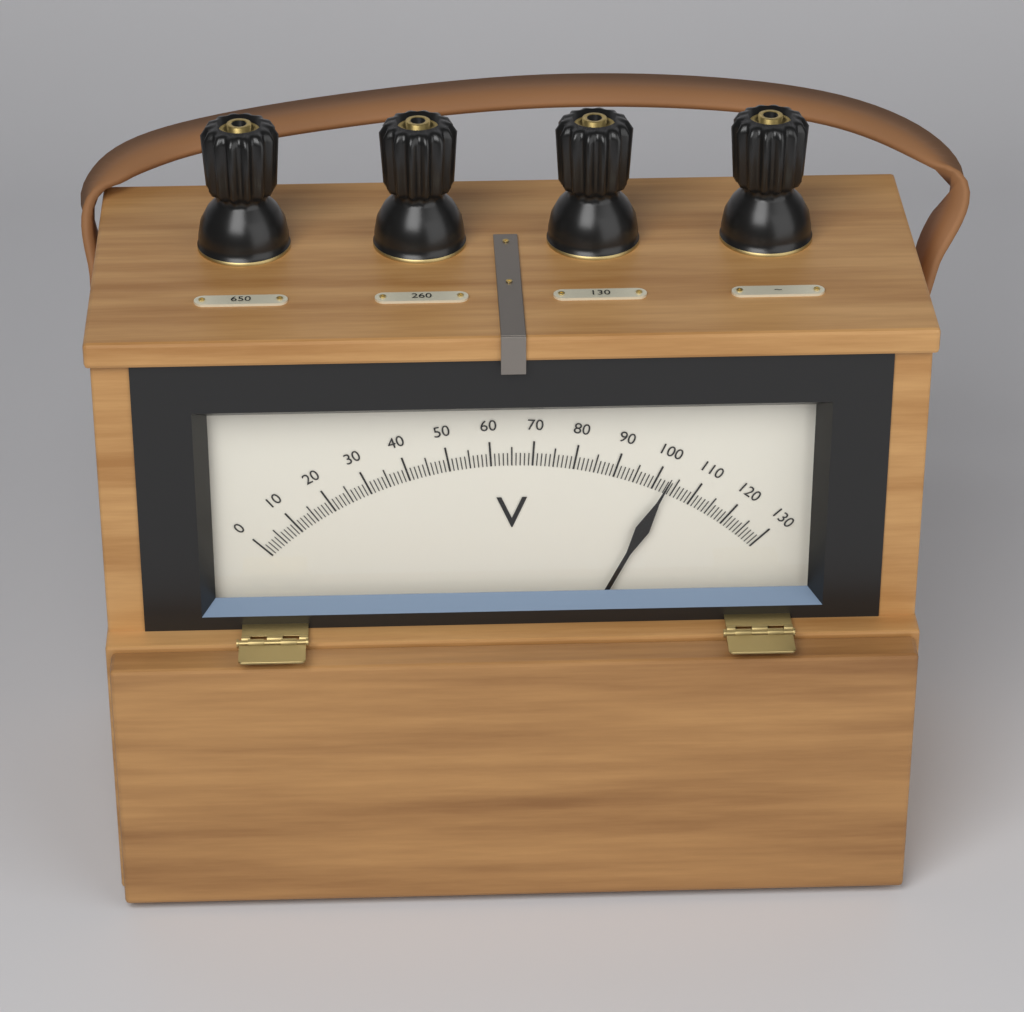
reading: 103 V
